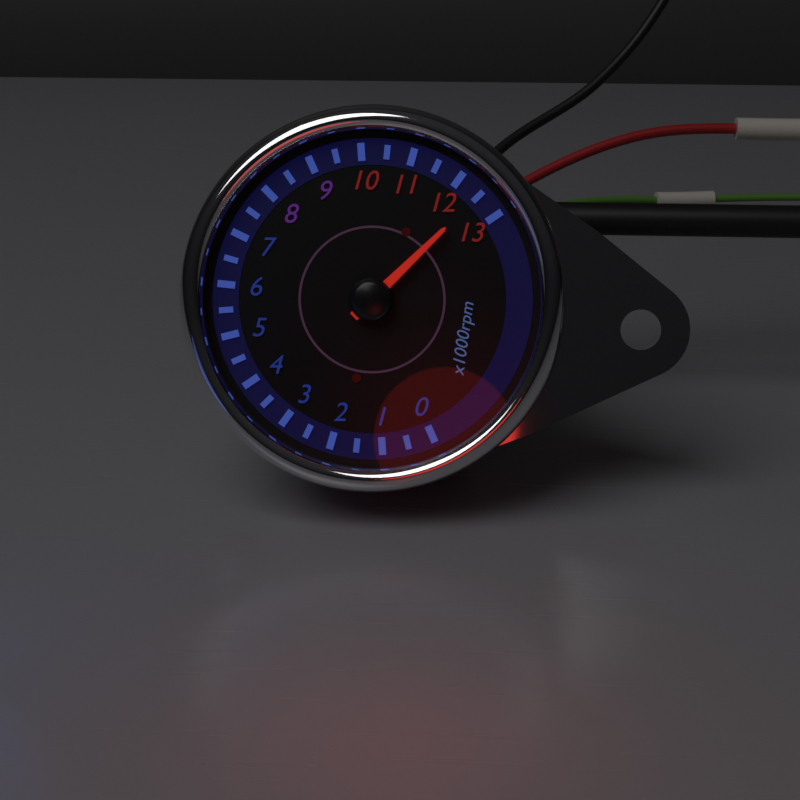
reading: 12500 rpm
